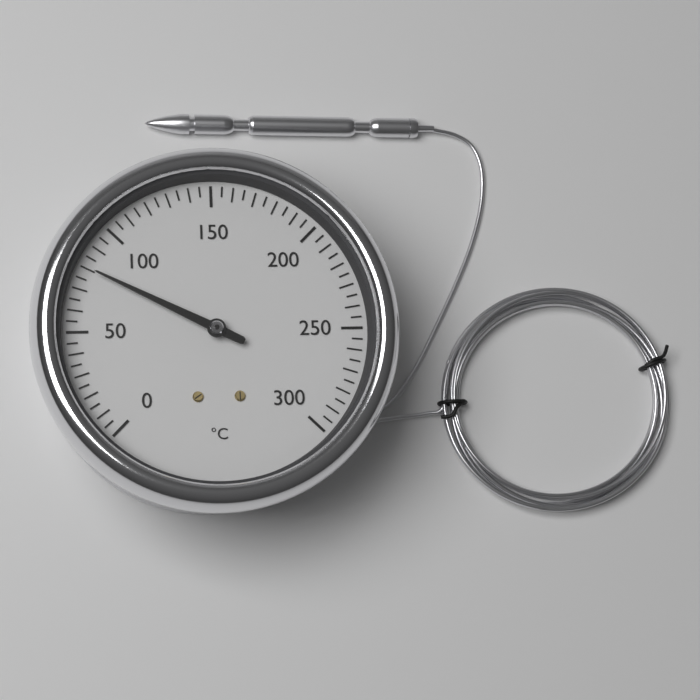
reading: 80 °C
